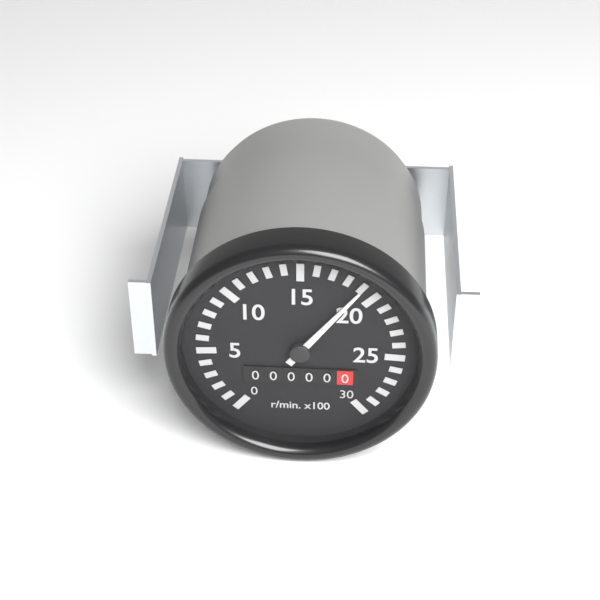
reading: 1900 r/min
